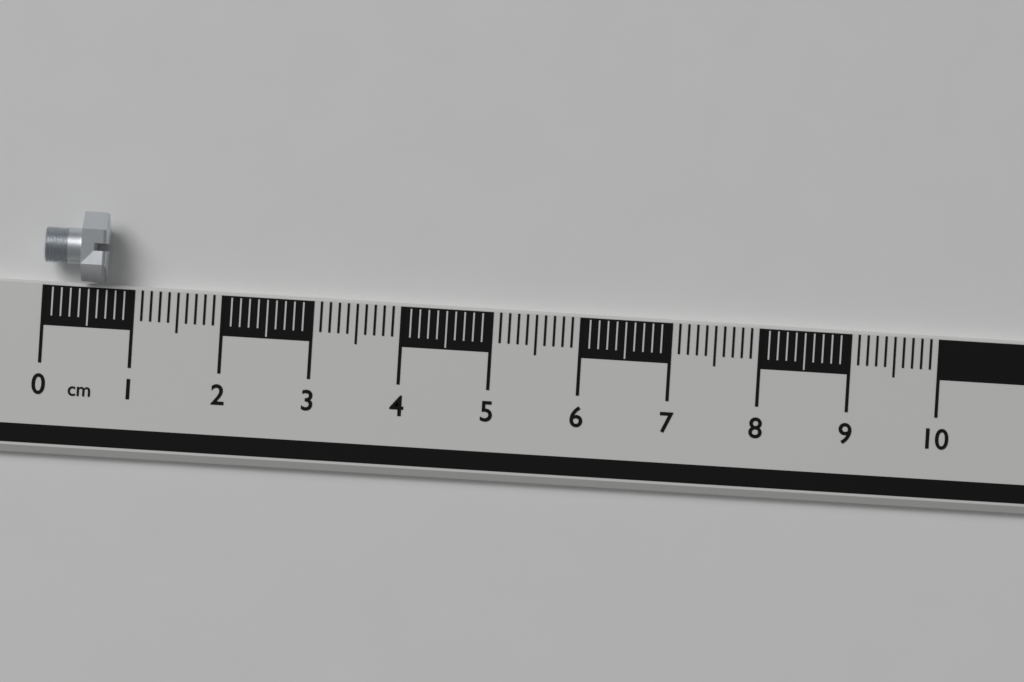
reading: 0.7 cm
